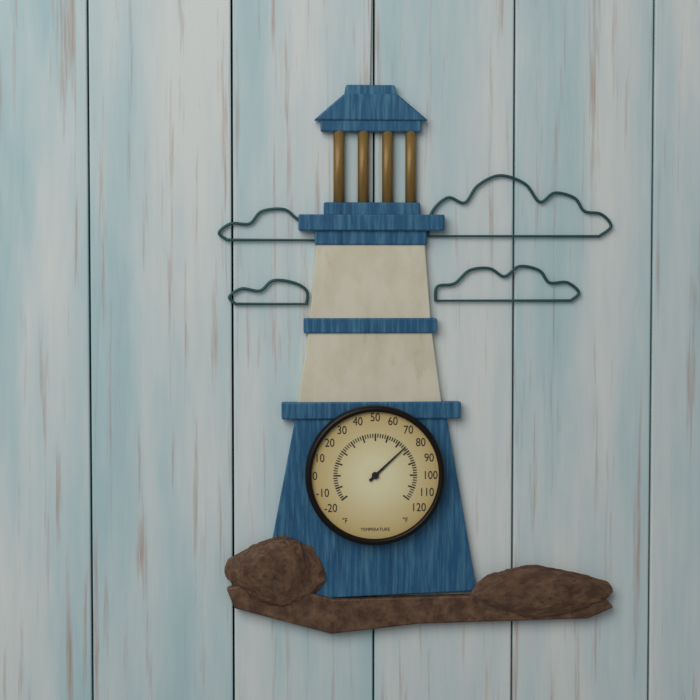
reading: 76 °F
